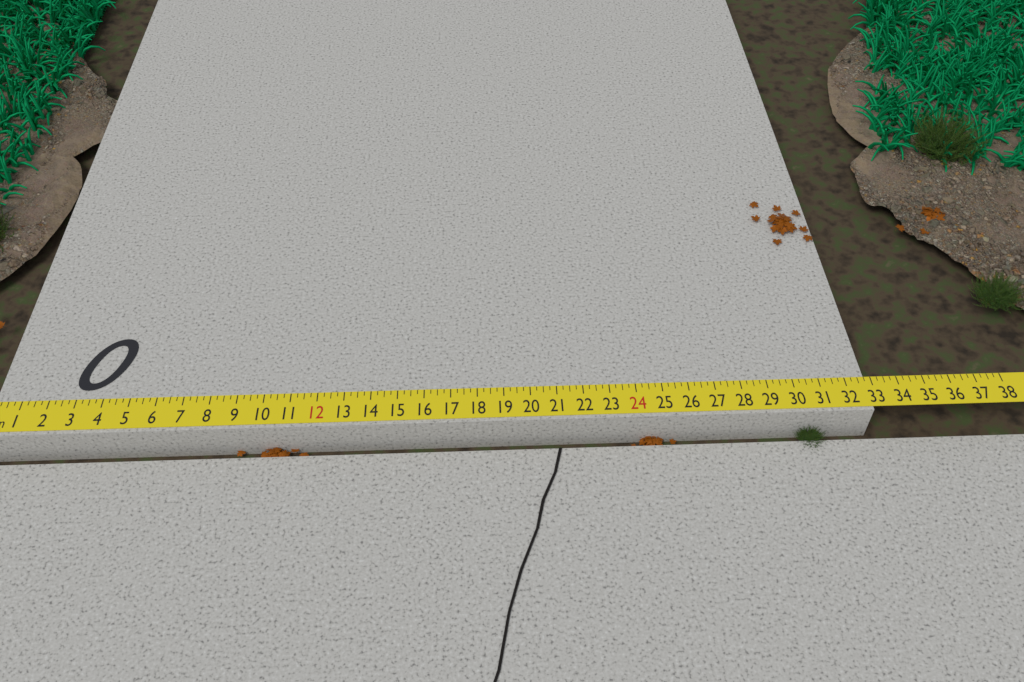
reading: 32.75 in
